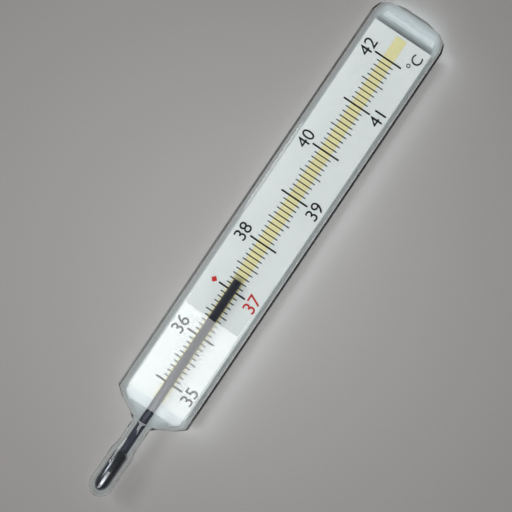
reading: 37.2 °C
